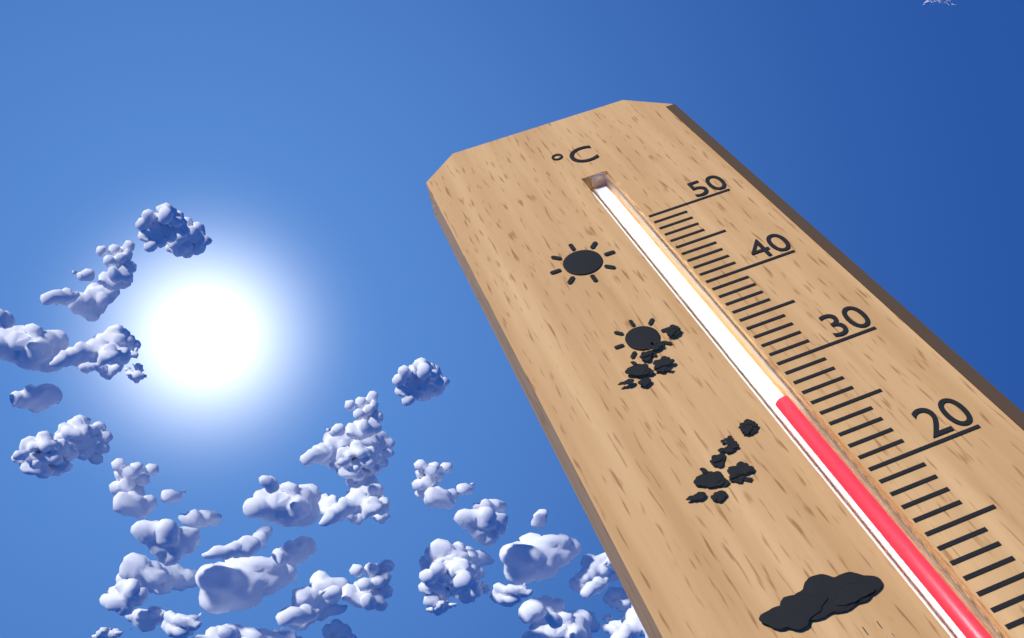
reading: 27 °C
